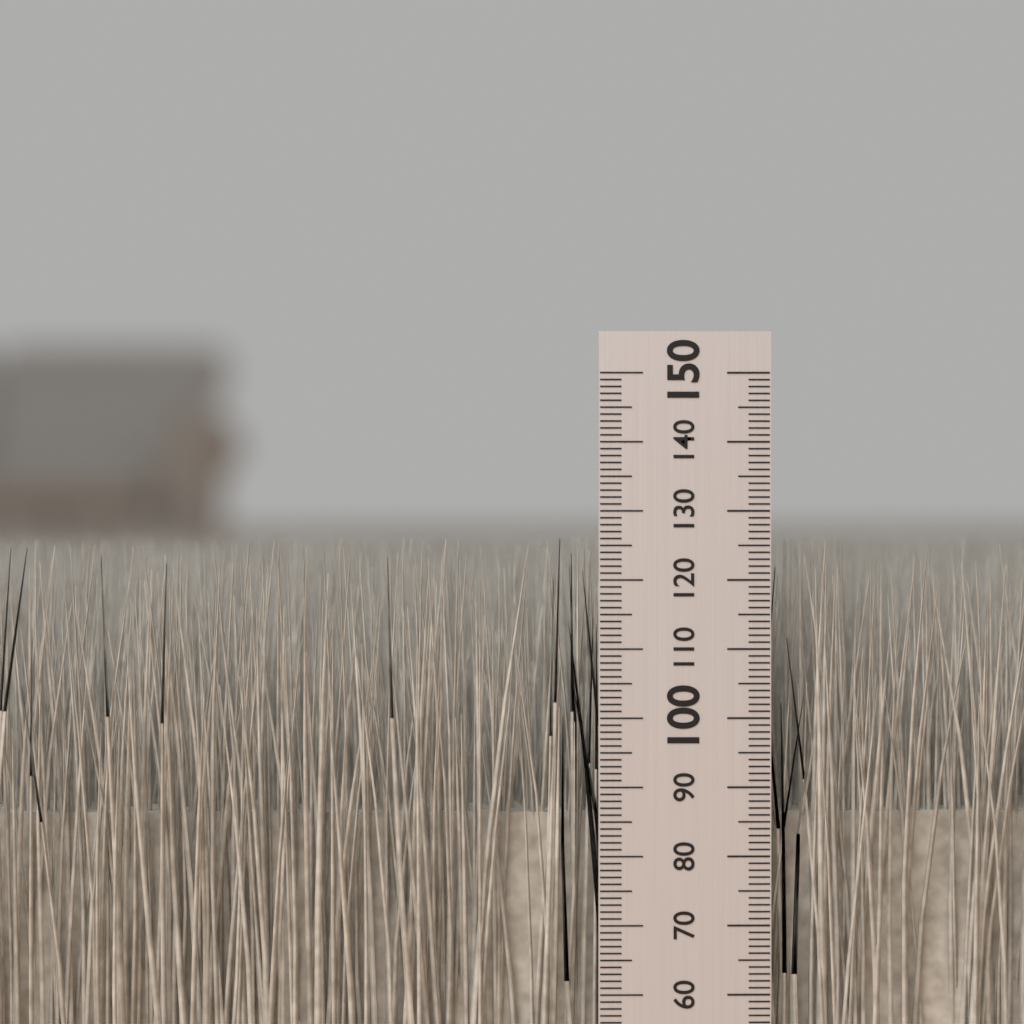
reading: 126 mm
